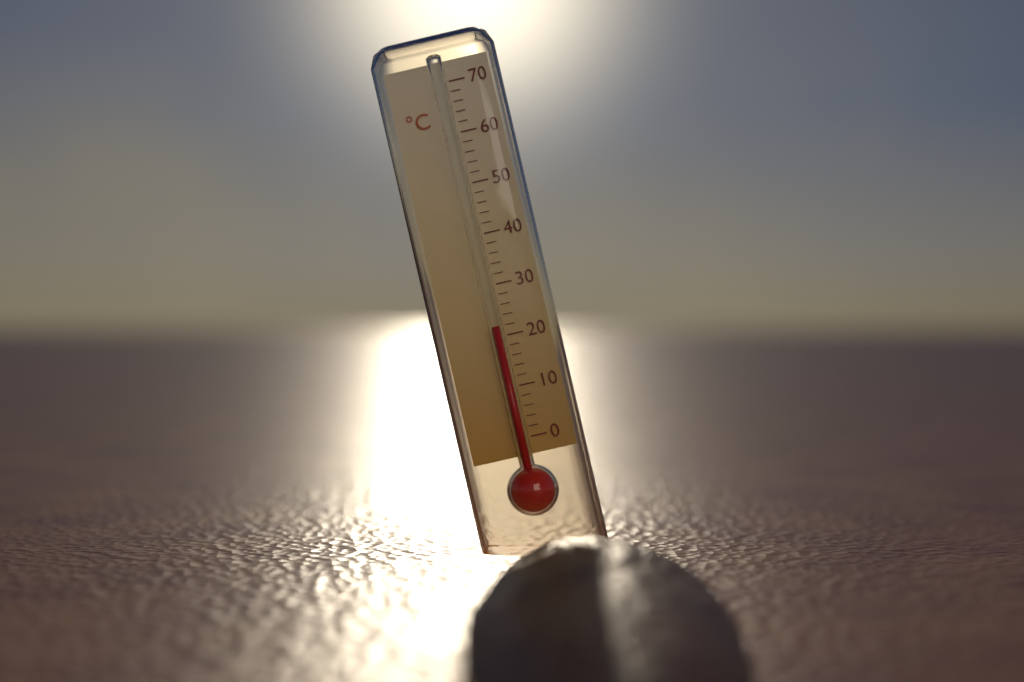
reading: 22 °C
